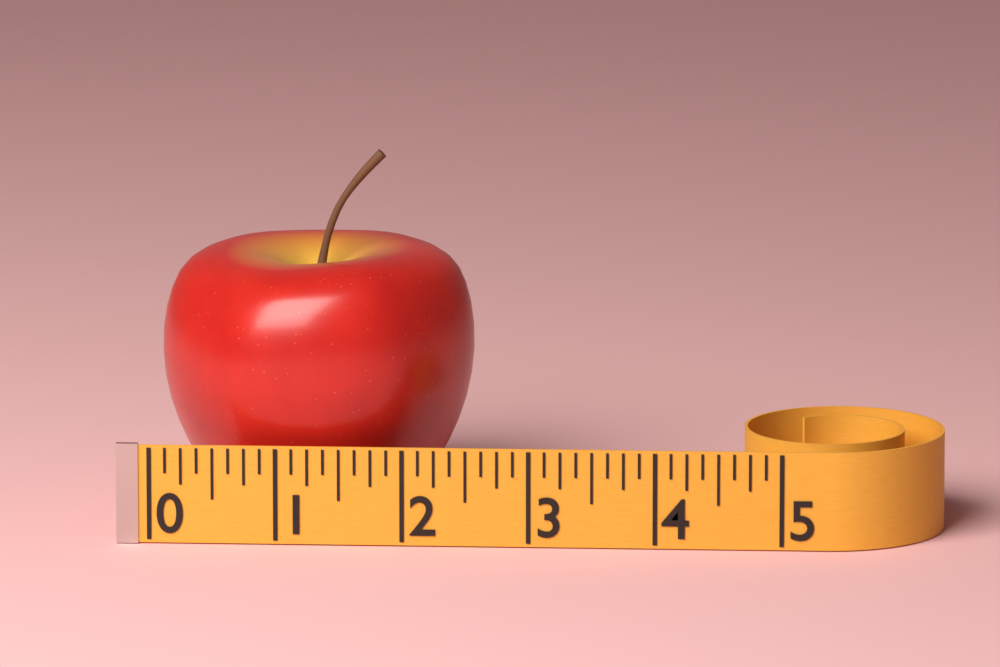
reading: 2.500 (no unit)
